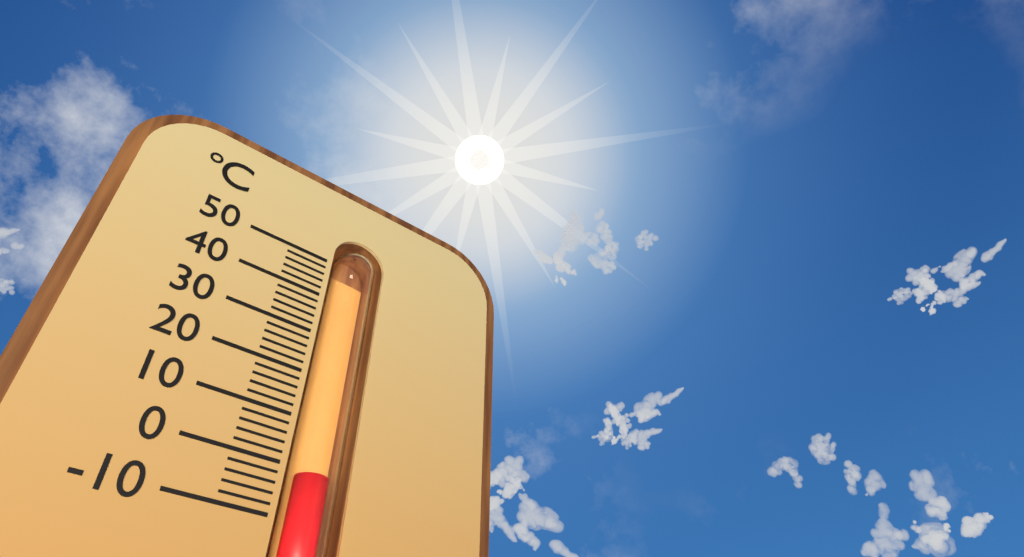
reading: 0 °C
